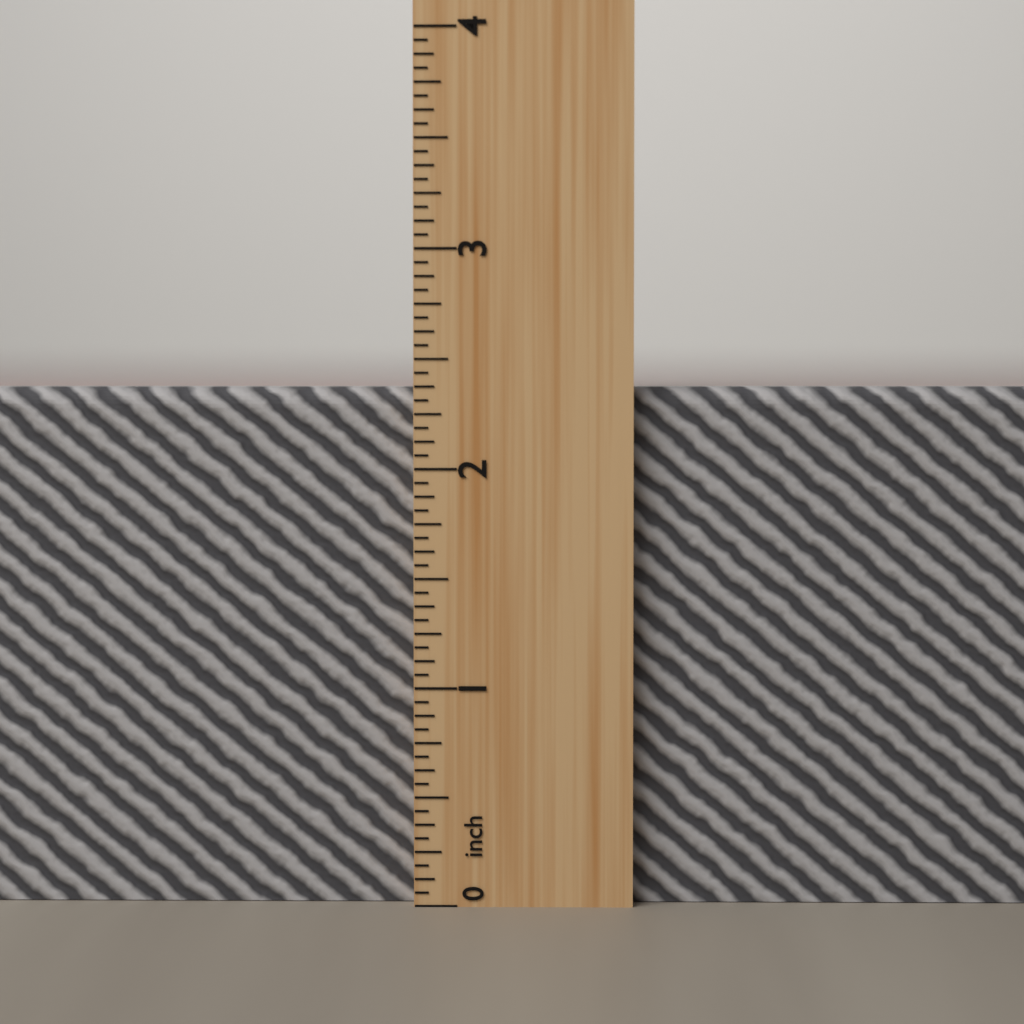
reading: 2.3750 inch
